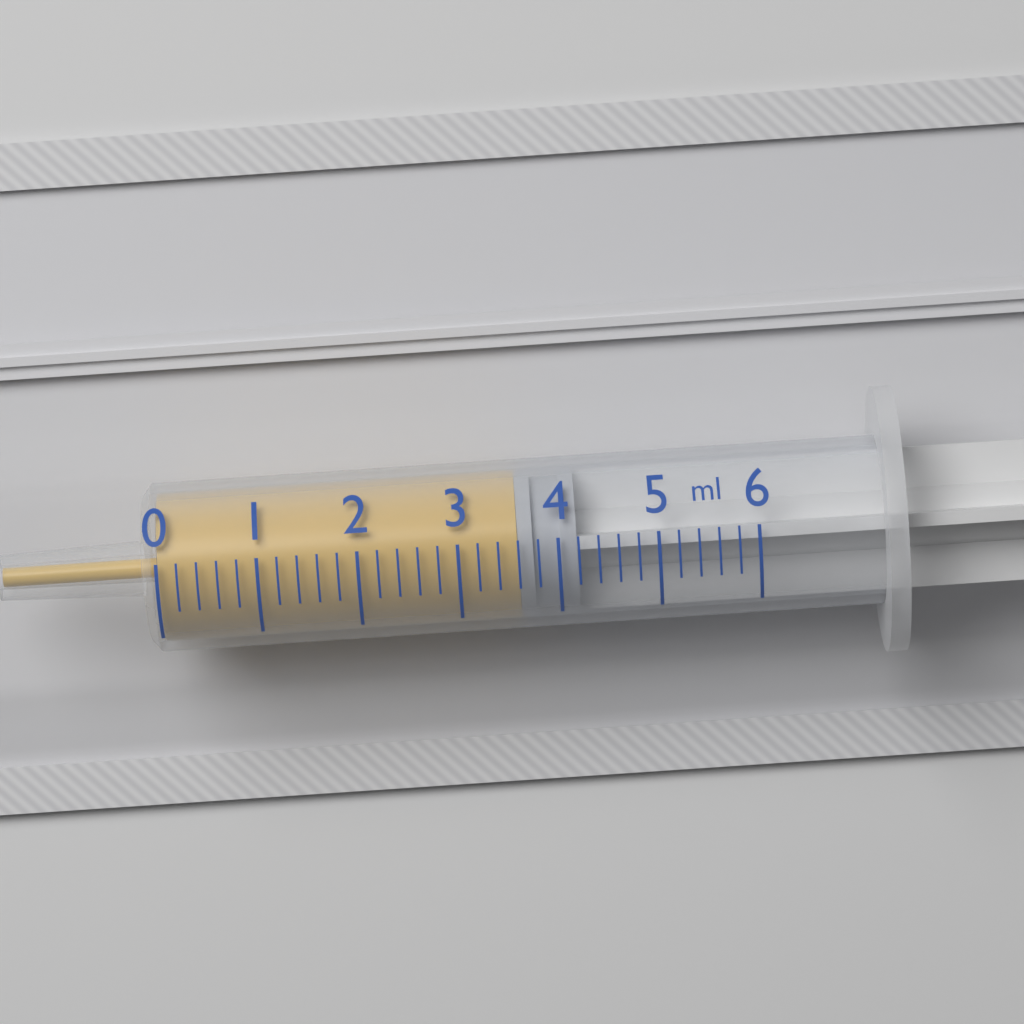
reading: 3.6 ml
